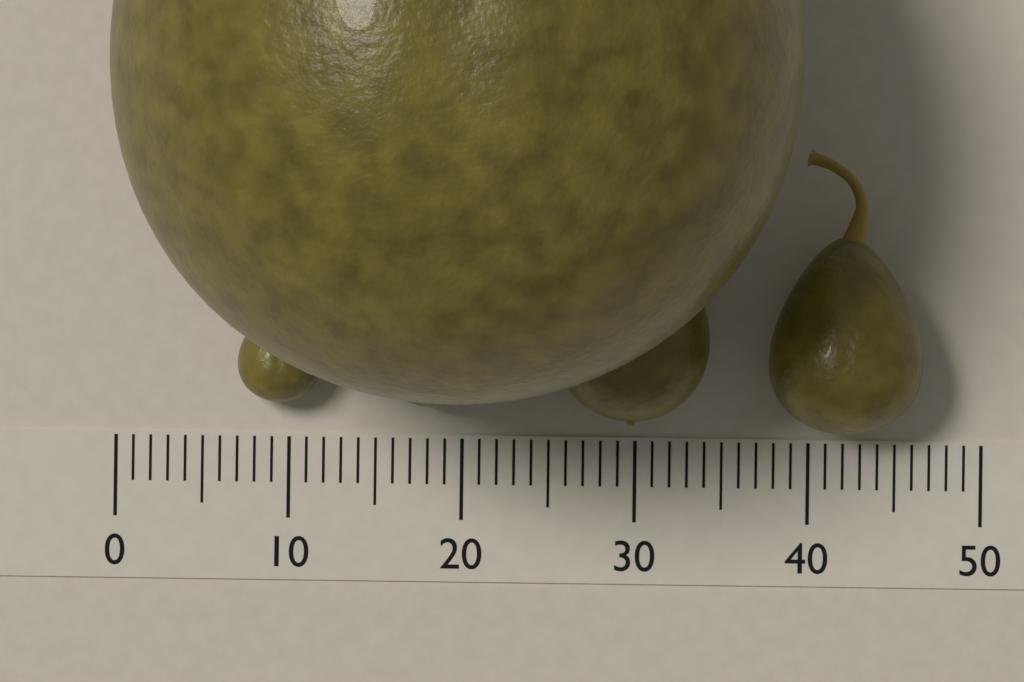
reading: 39 (no unit)
